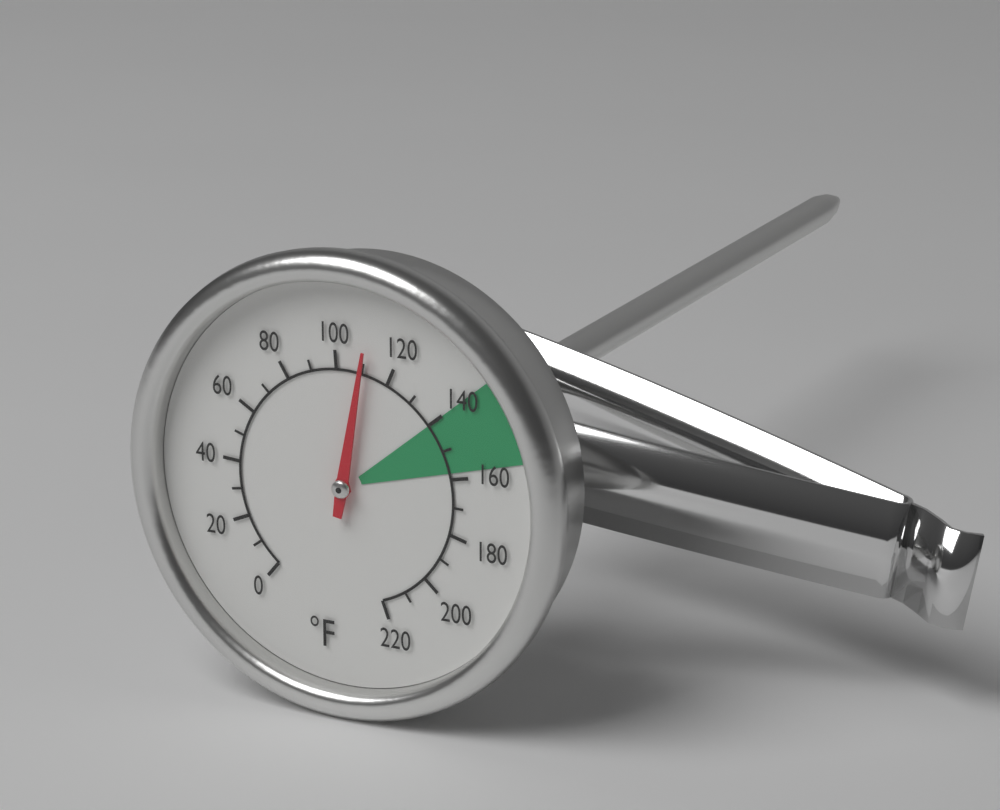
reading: 110 °F
